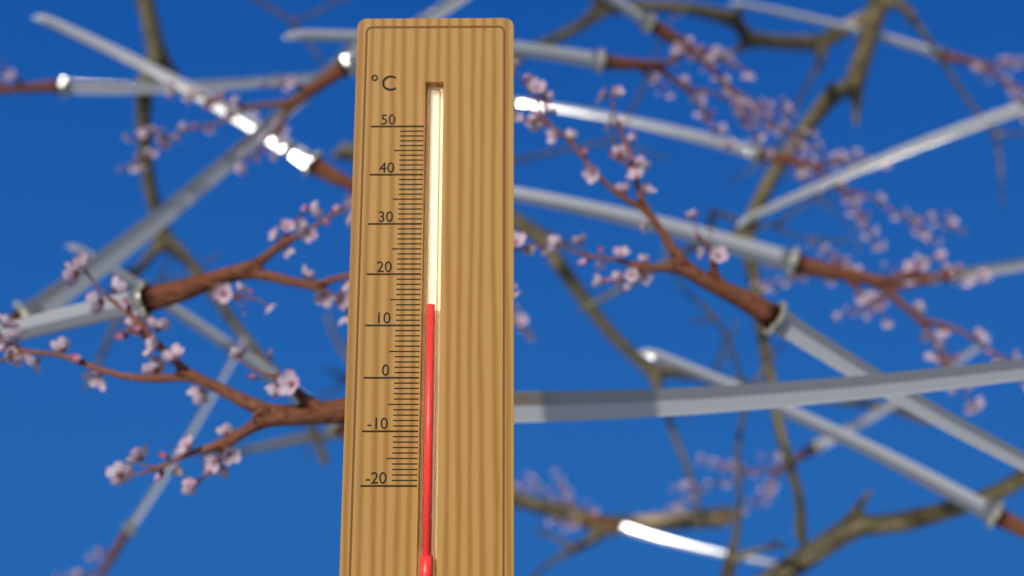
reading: 14 °C
